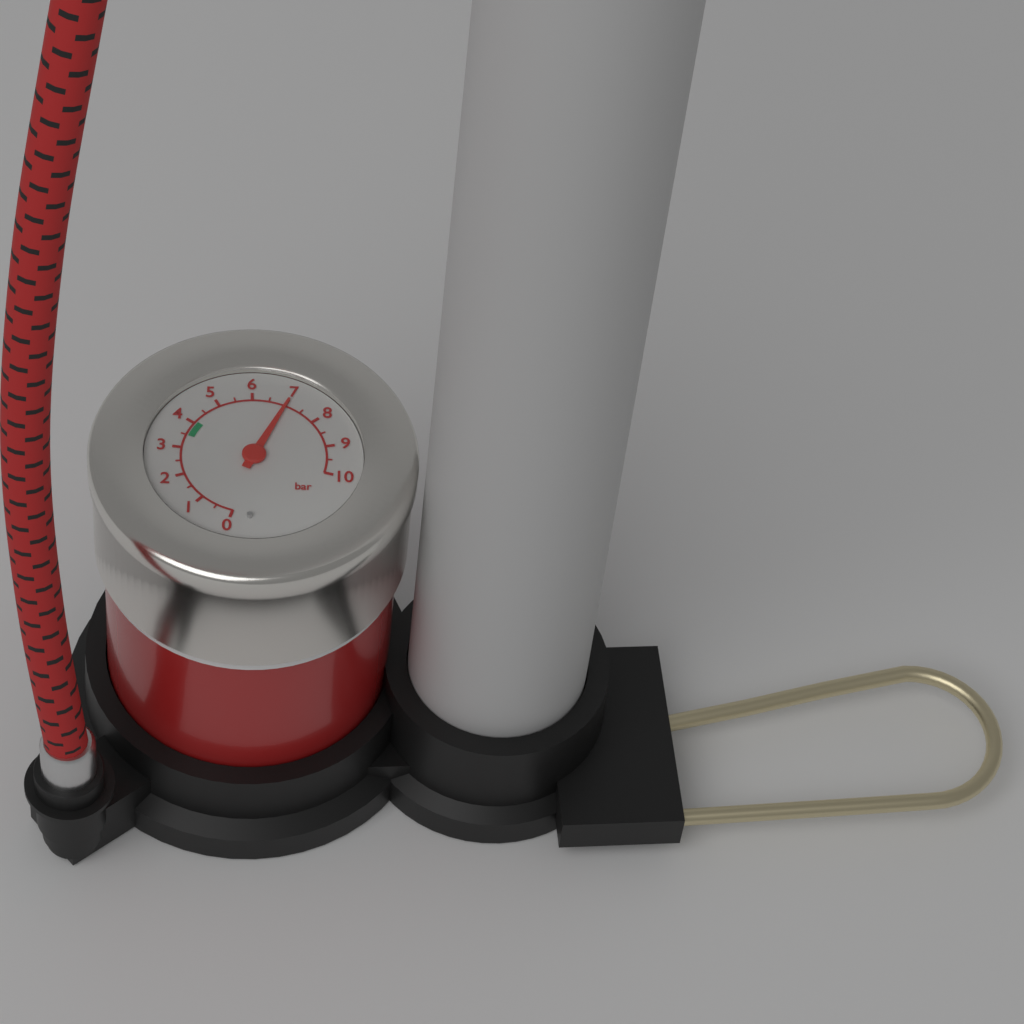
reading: 7.0 bar
